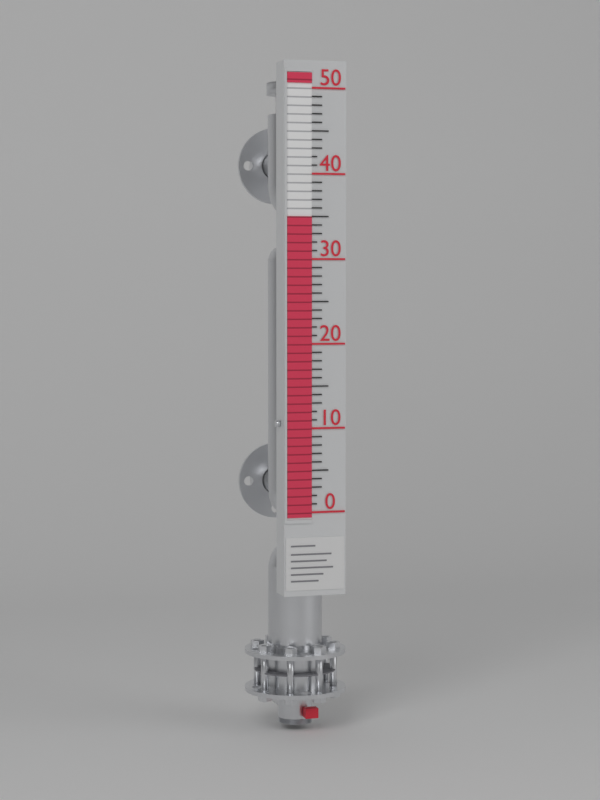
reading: 35 (no unit)
